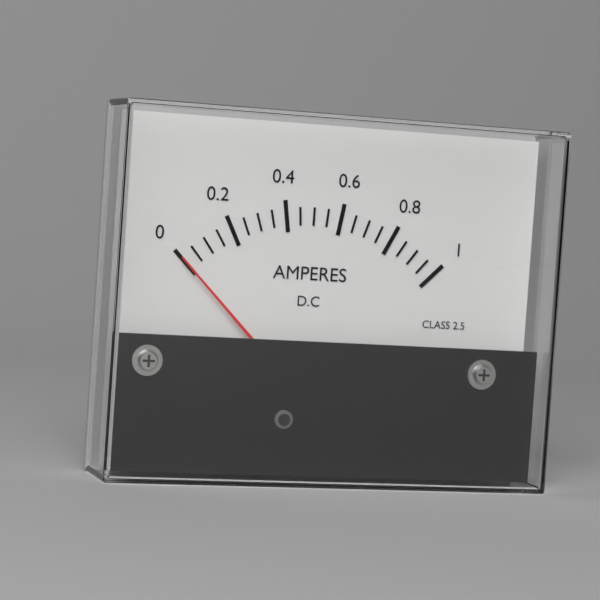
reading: 0.00 A
